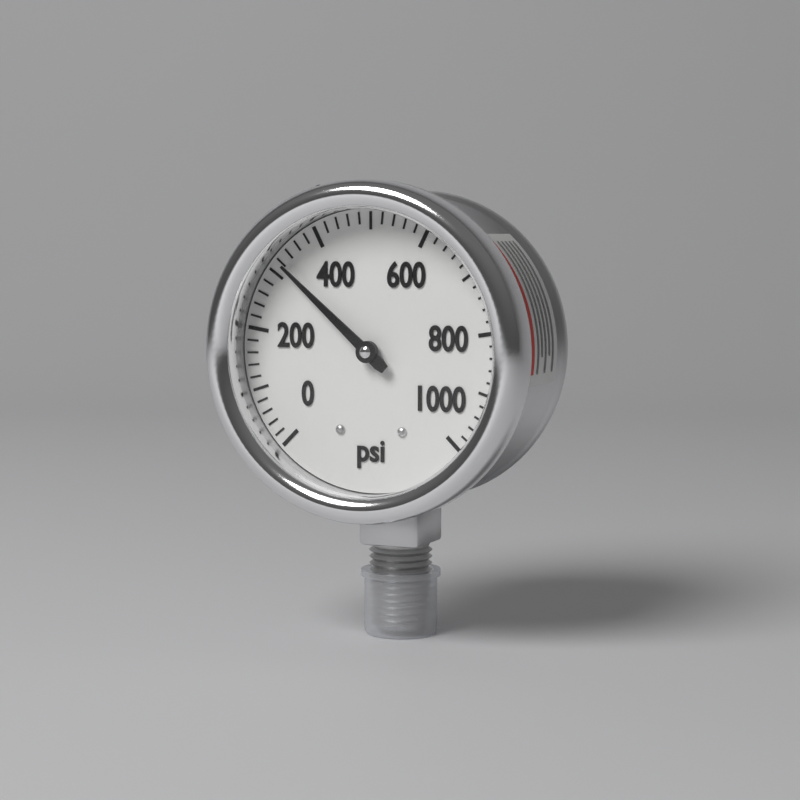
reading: 320 psi
